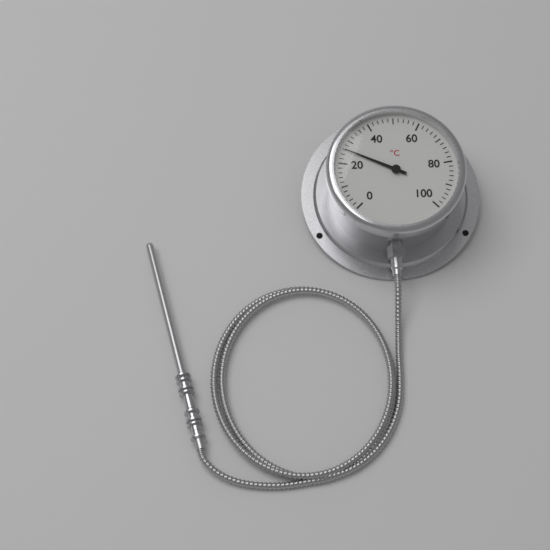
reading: 26 °C
